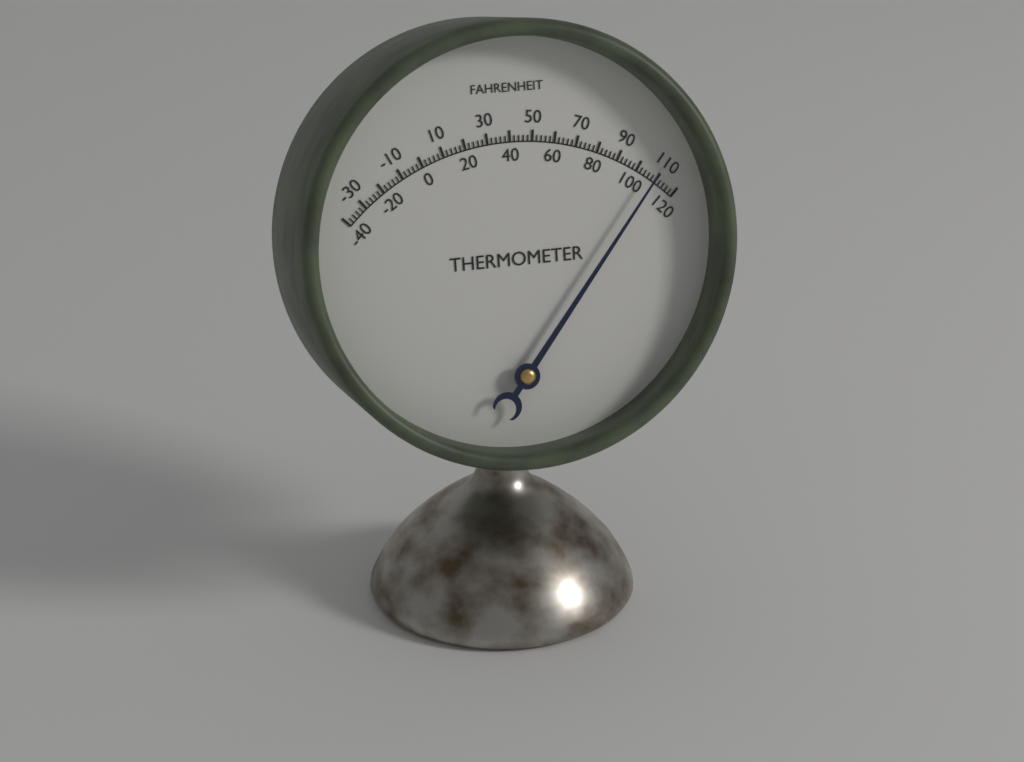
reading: 108 °F
